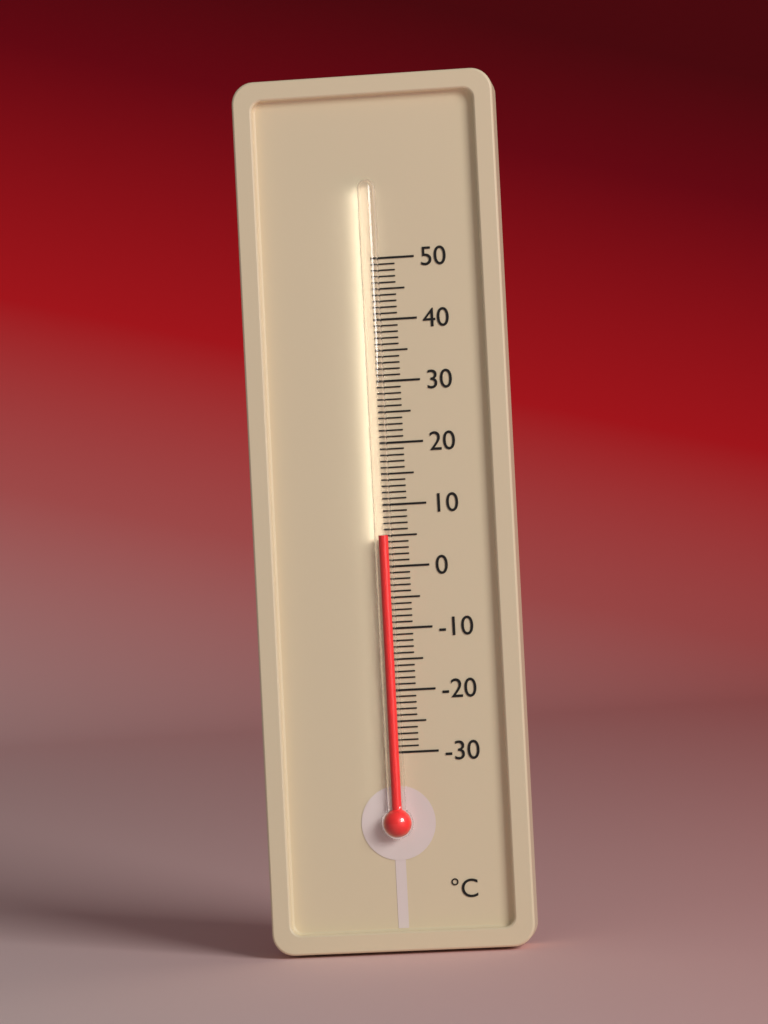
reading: 5 °C
